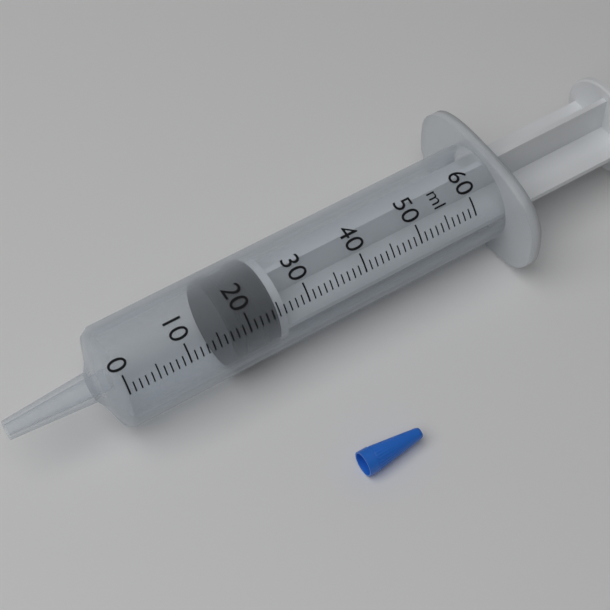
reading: 17 ml
